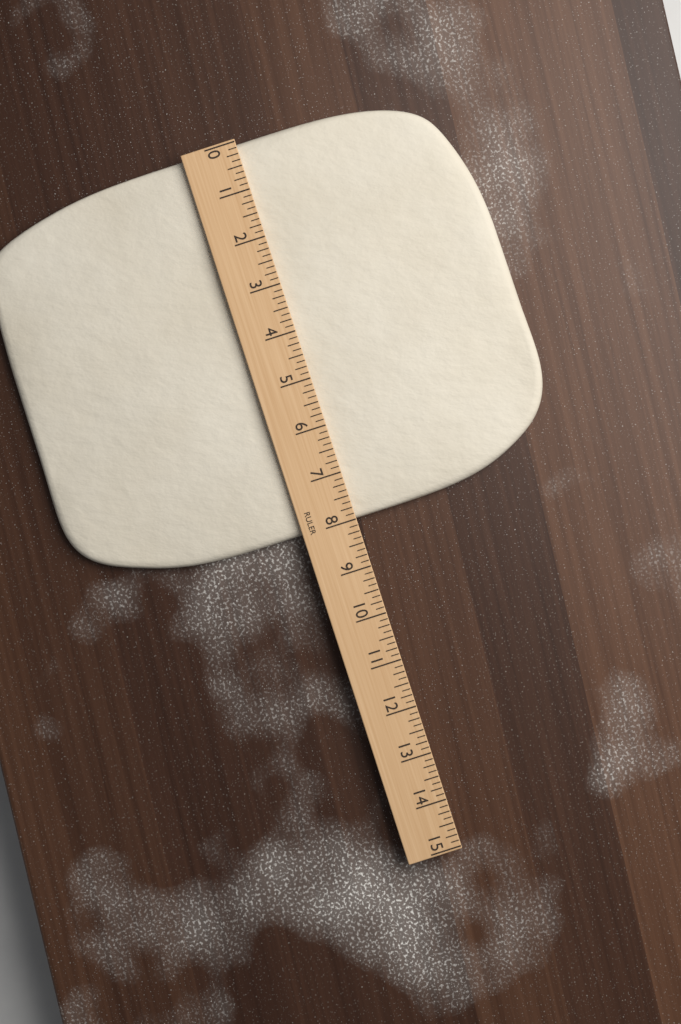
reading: 8.000 (no unit)
